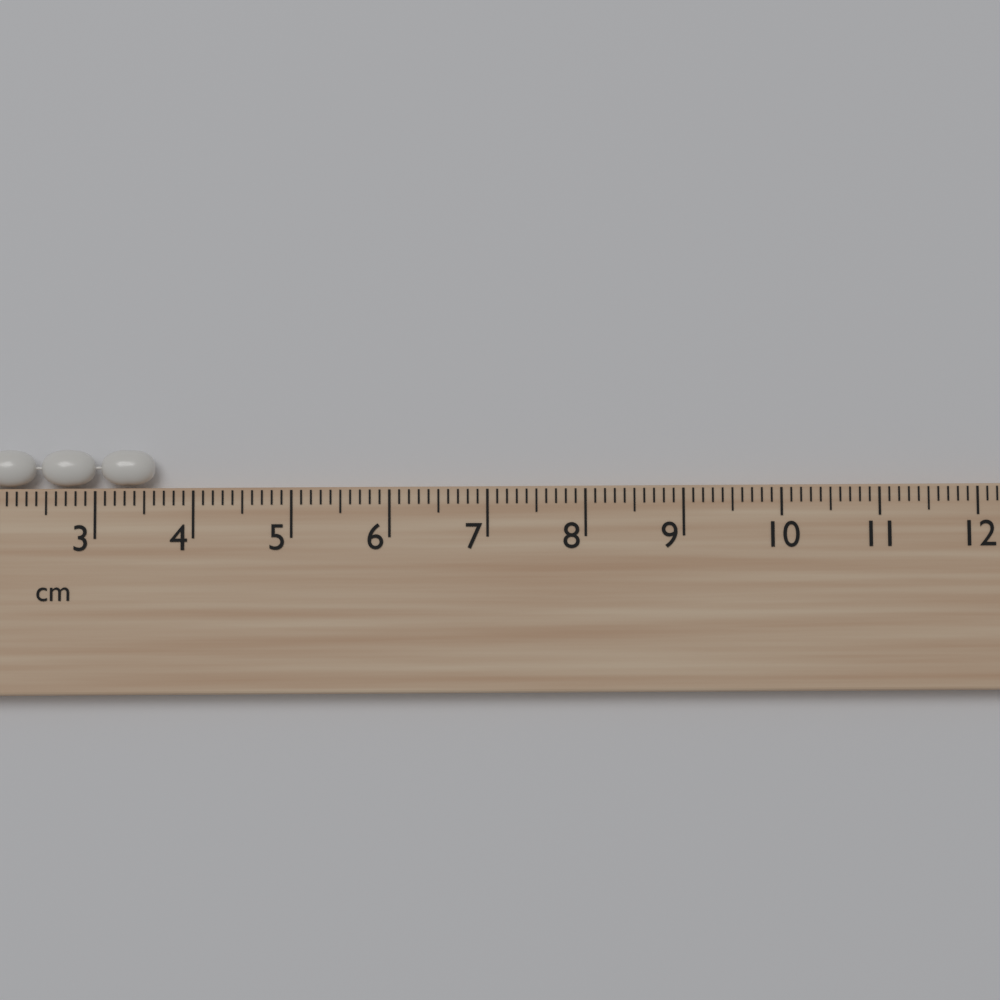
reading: 3.6 cm
